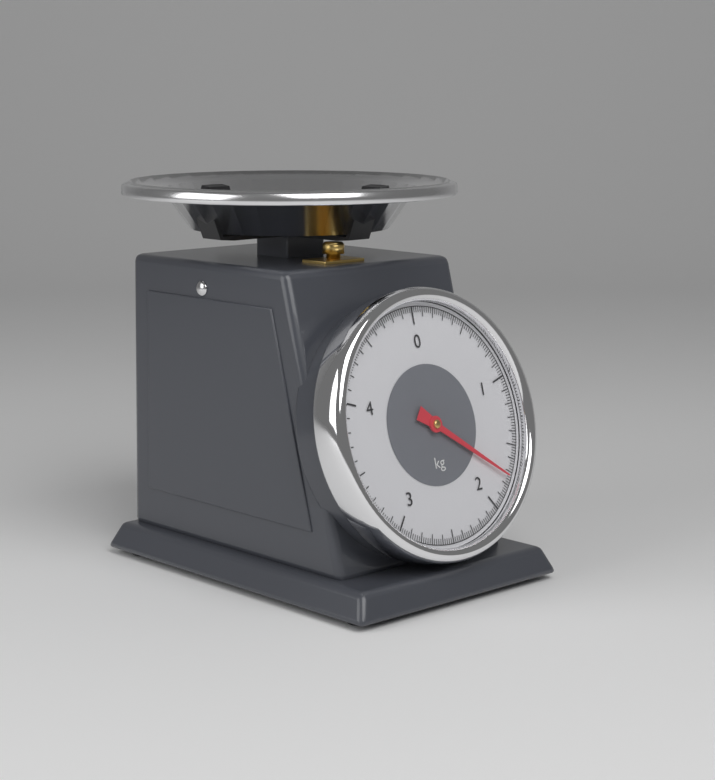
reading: 1.74 kg
